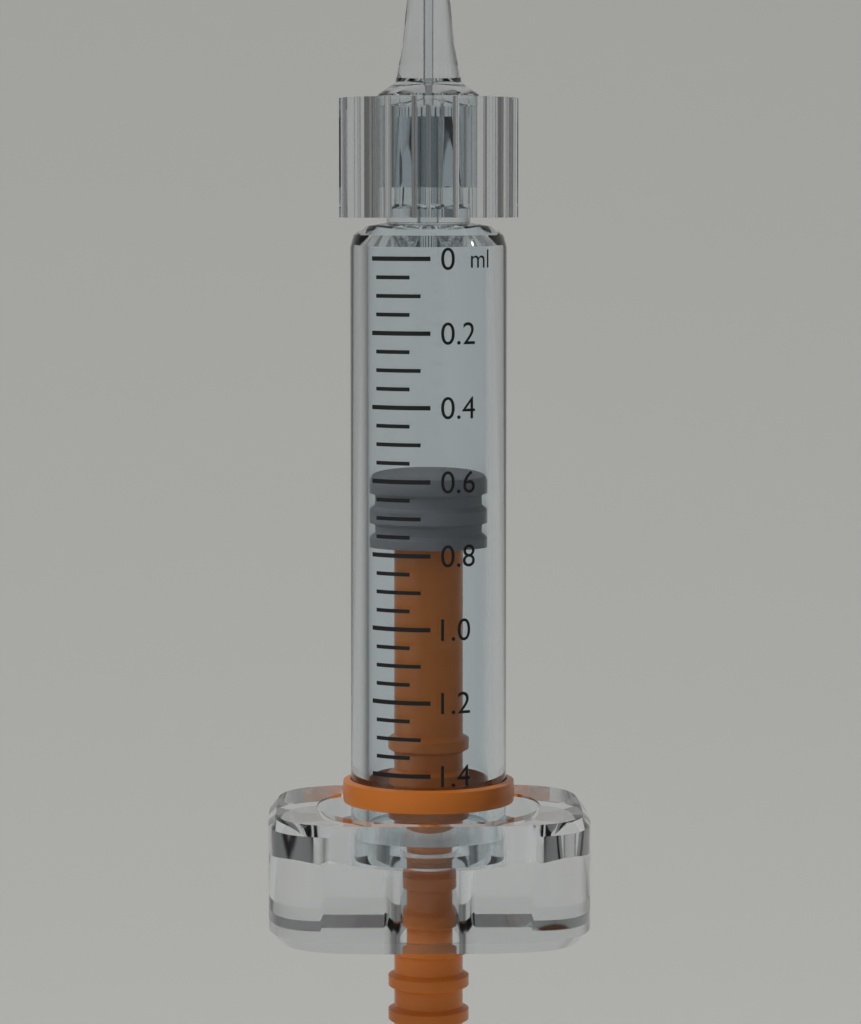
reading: 0.60 ml
